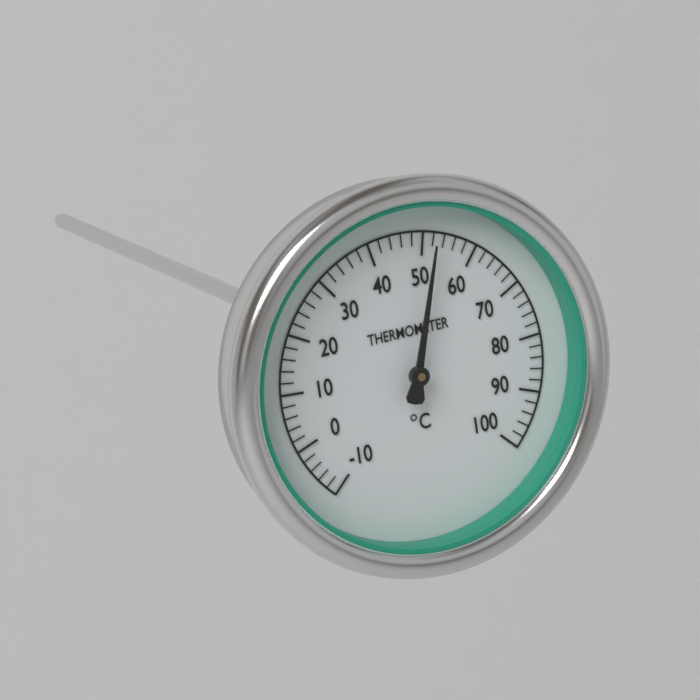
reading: 52 °C
